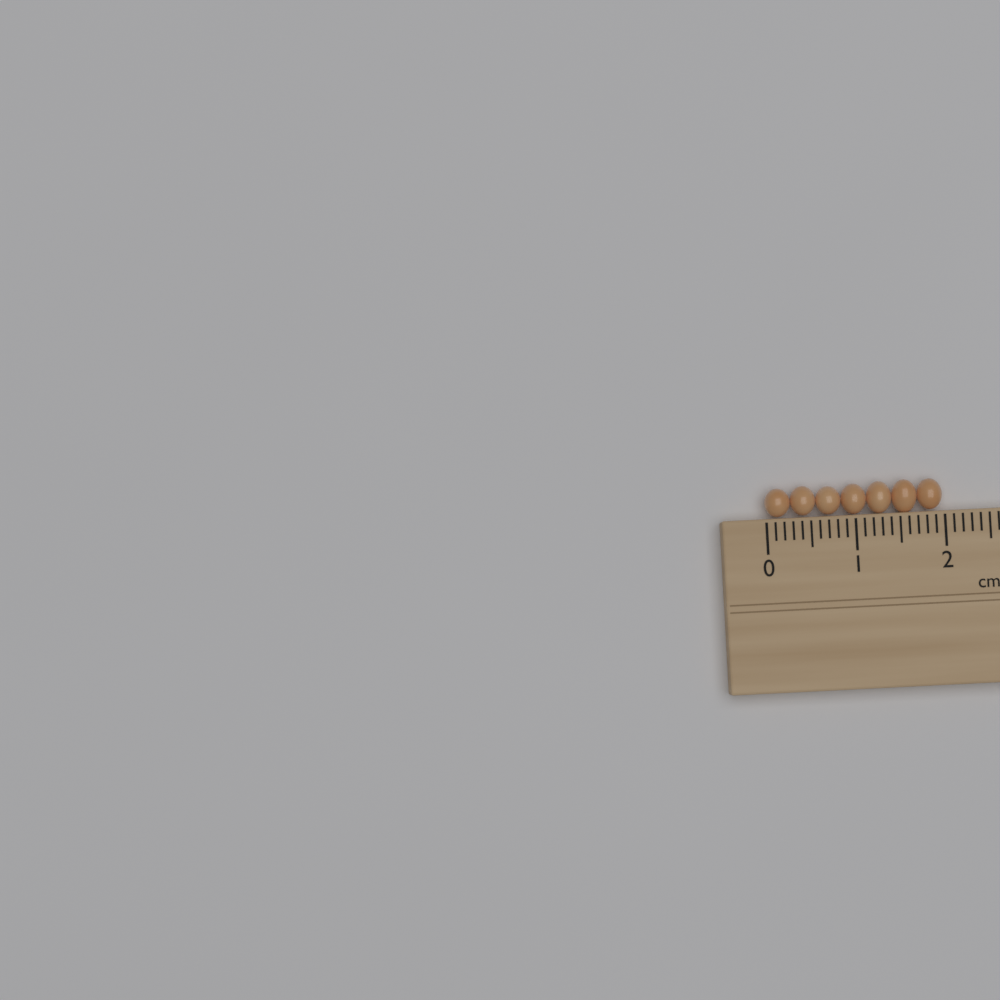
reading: 2.0 cm
